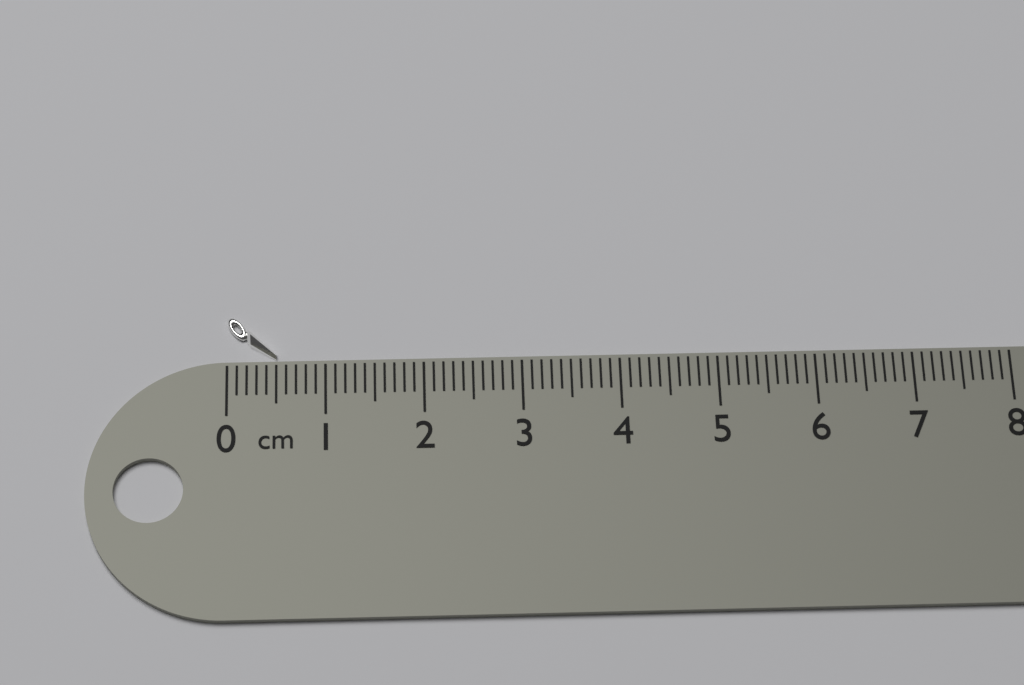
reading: 0.5 cm
